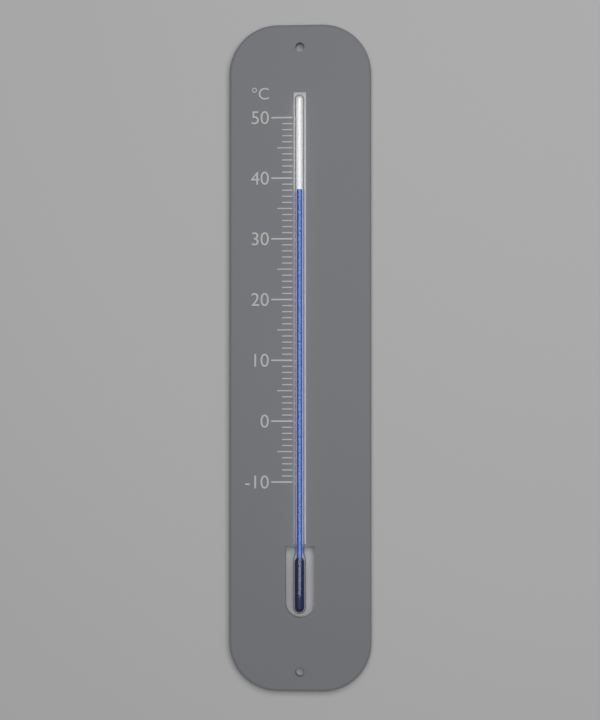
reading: 38 °C
